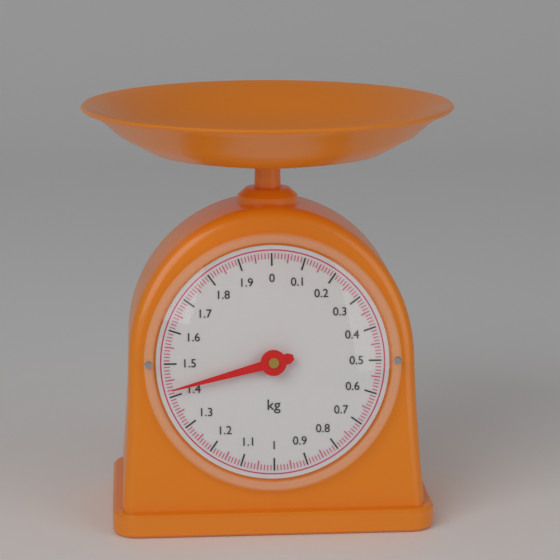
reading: 1.42 kg
